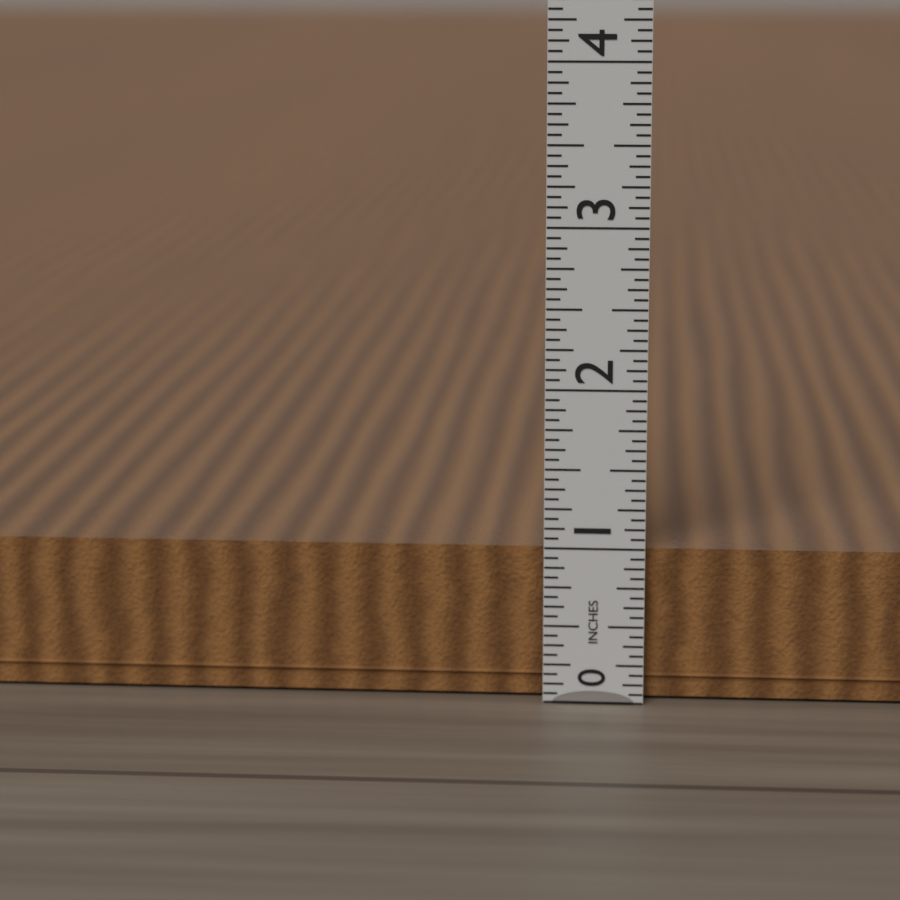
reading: 1.0000 in
